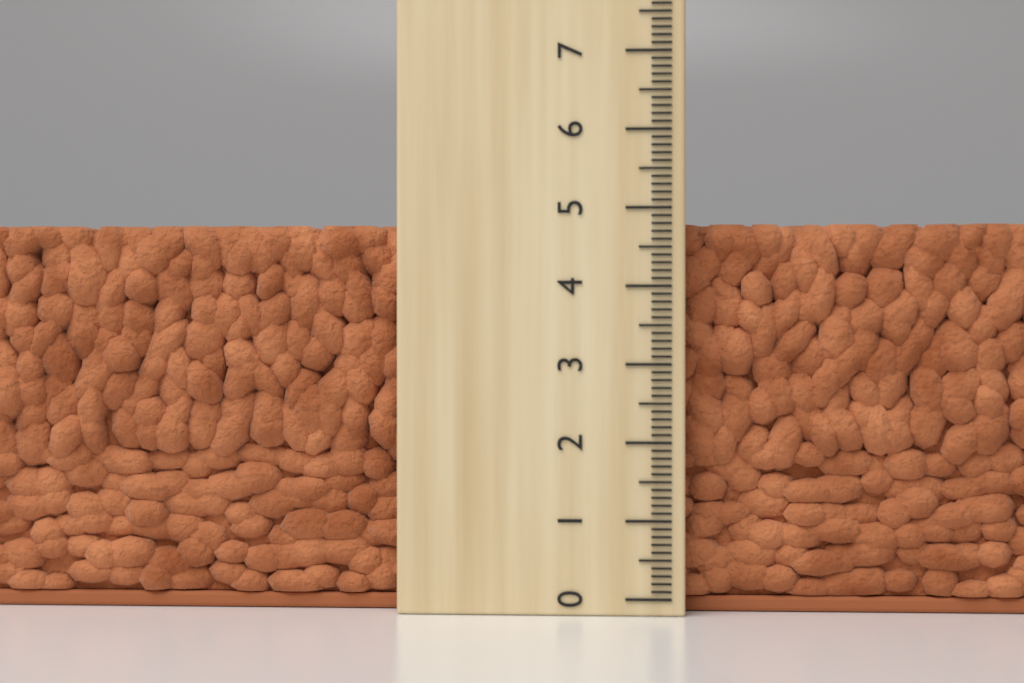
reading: 4.8 (no unit)
